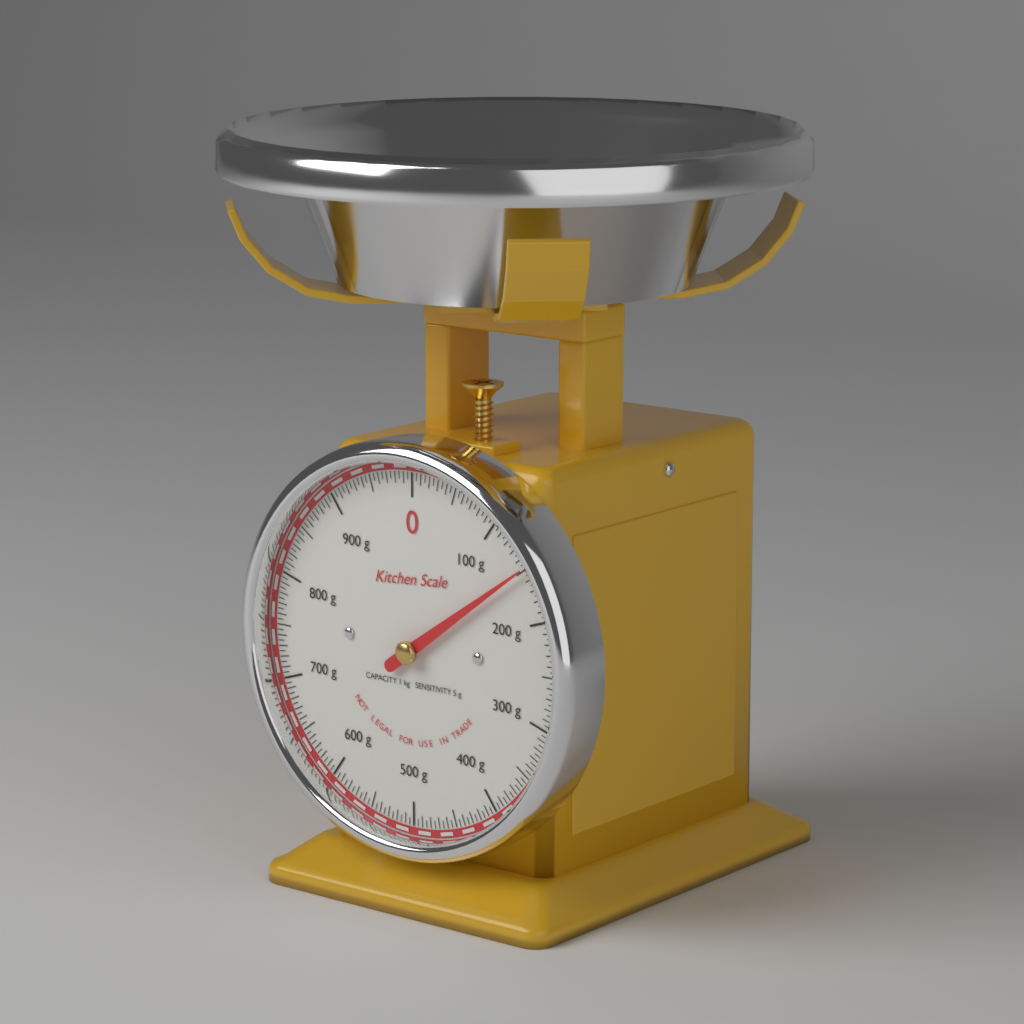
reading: 150 g
